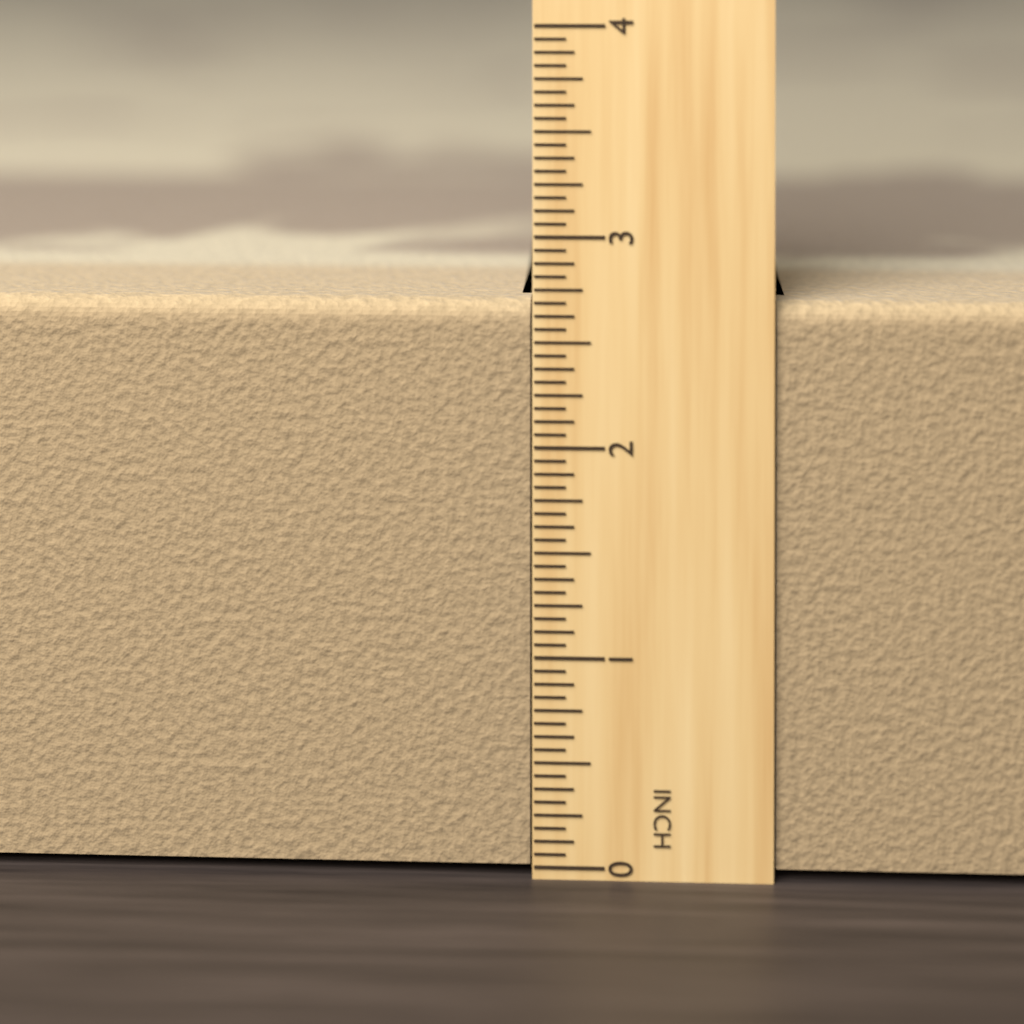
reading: 2.6875 in
